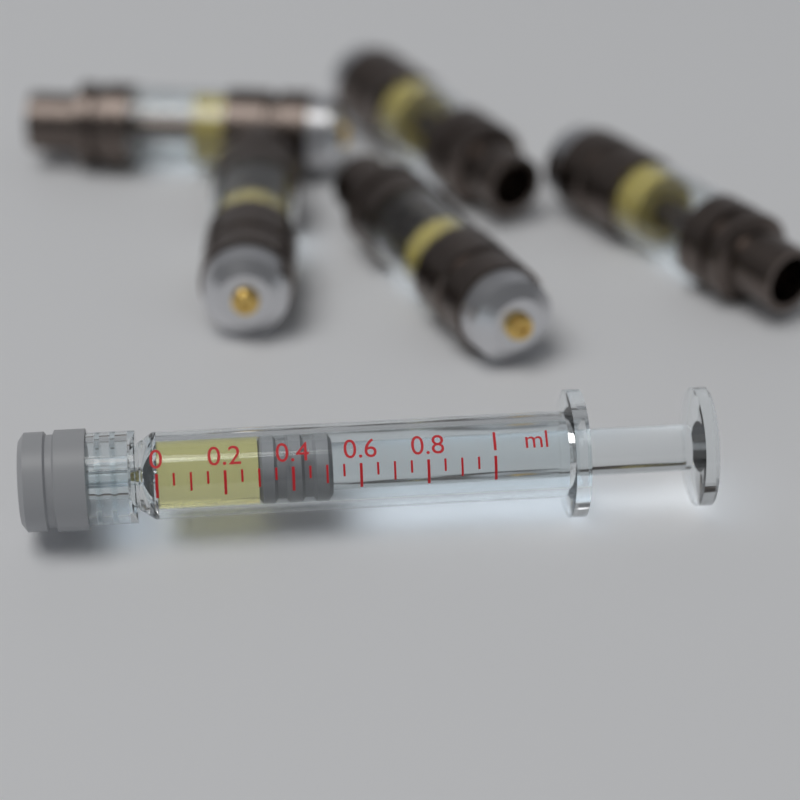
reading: 0.30 ml
